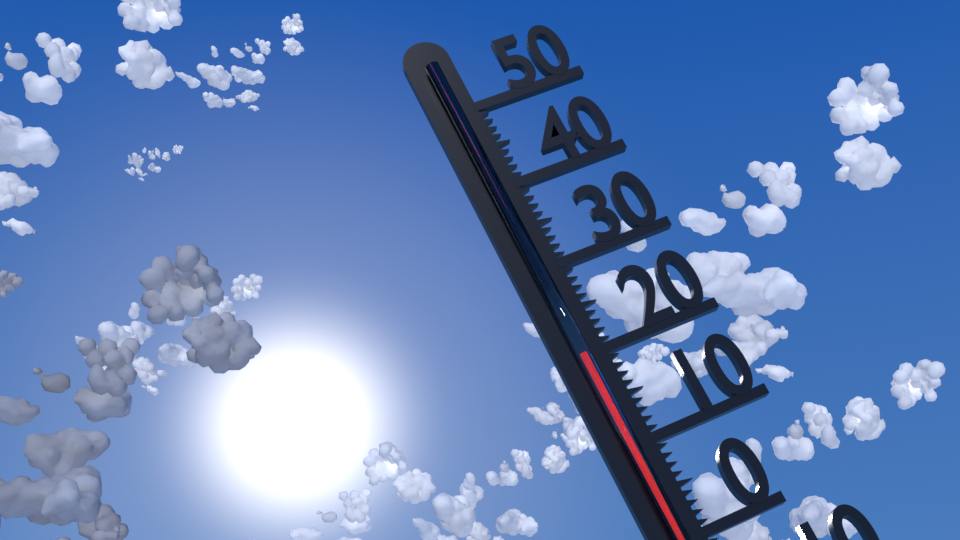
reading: 20 °C
